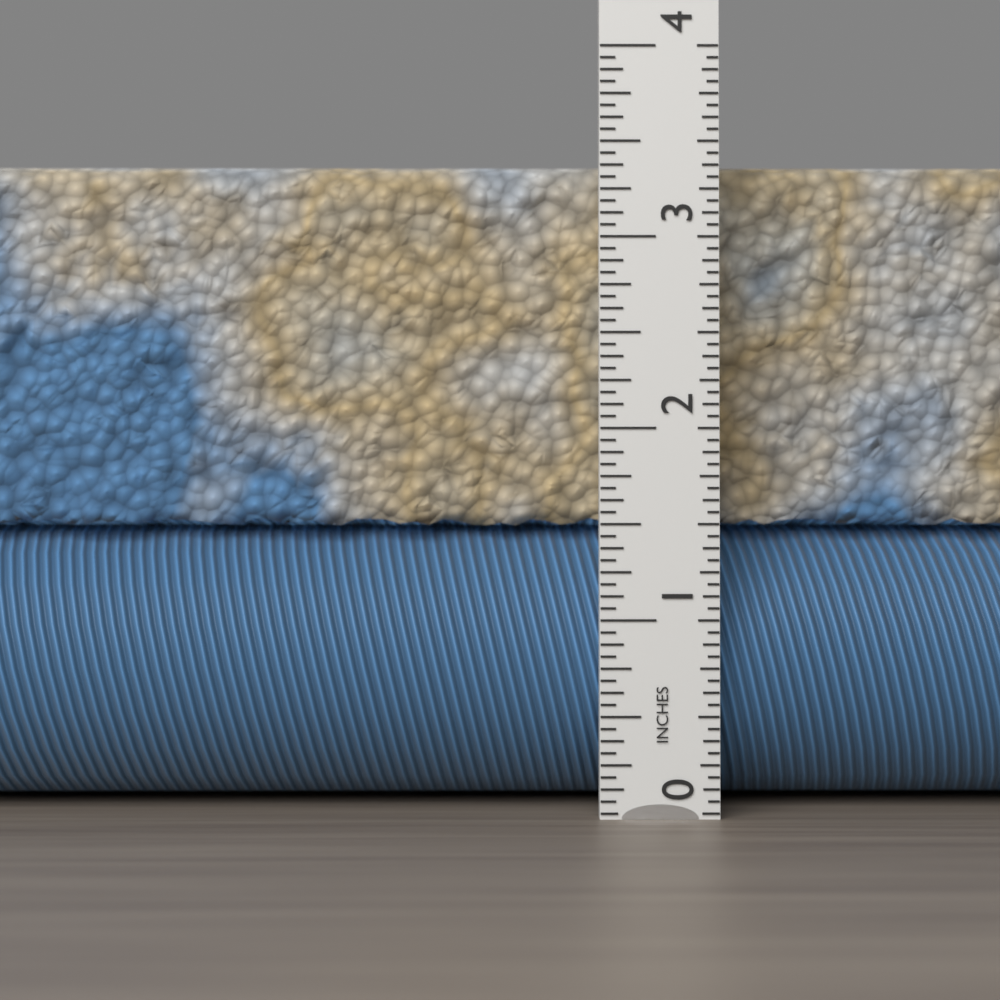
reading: 3.4375 in
